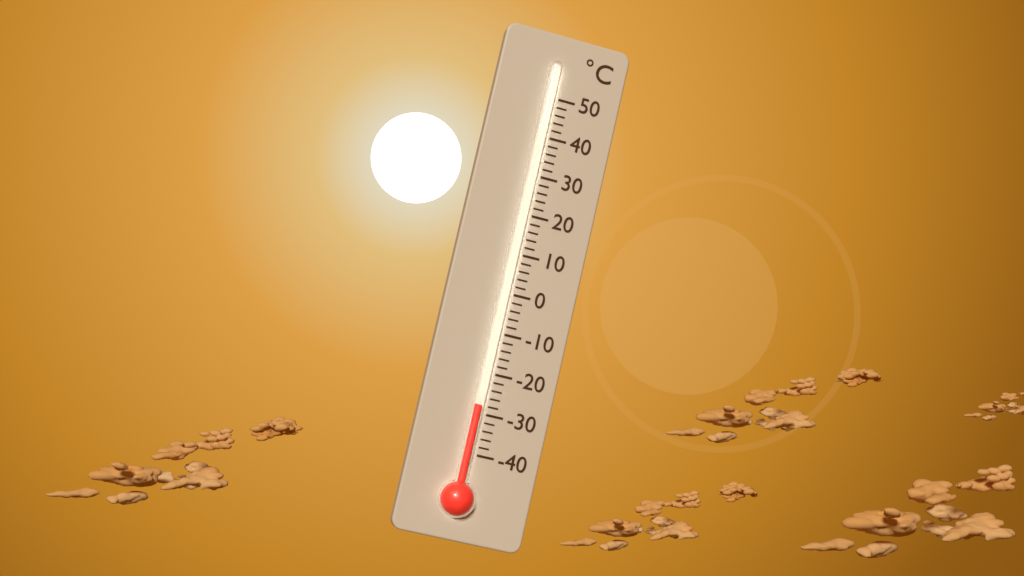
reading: -28 °C
